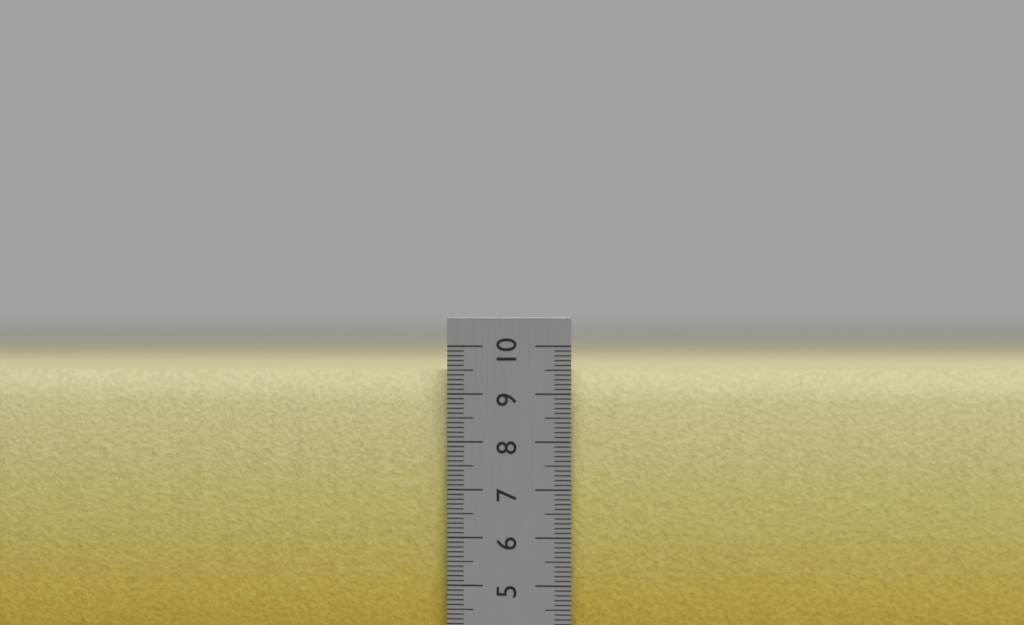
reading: 9.5 cm
